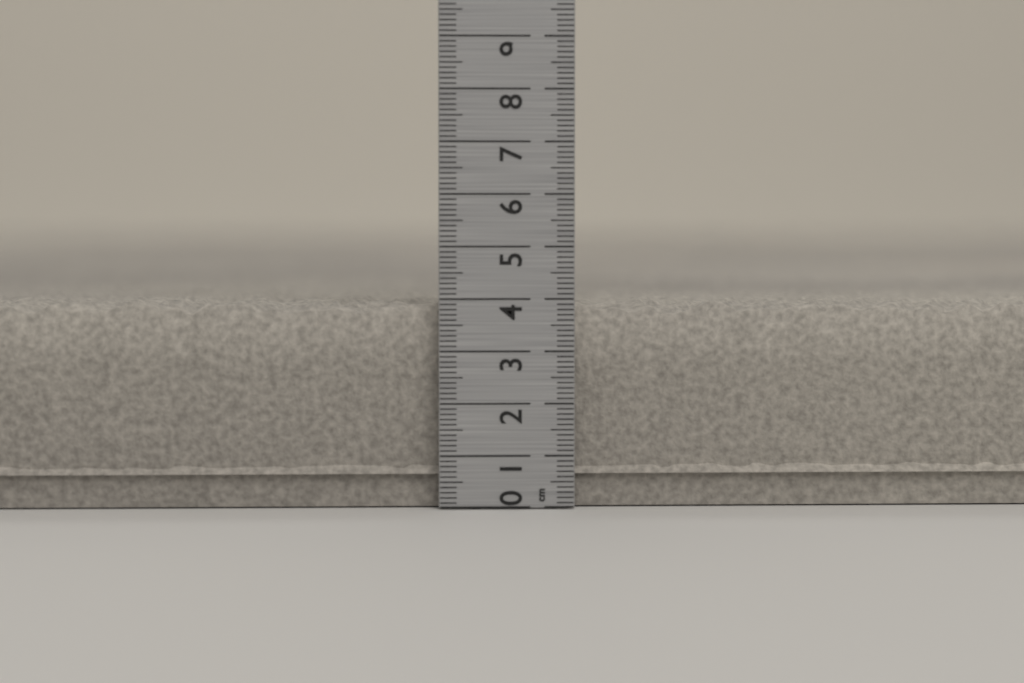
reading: 4.0 cm
